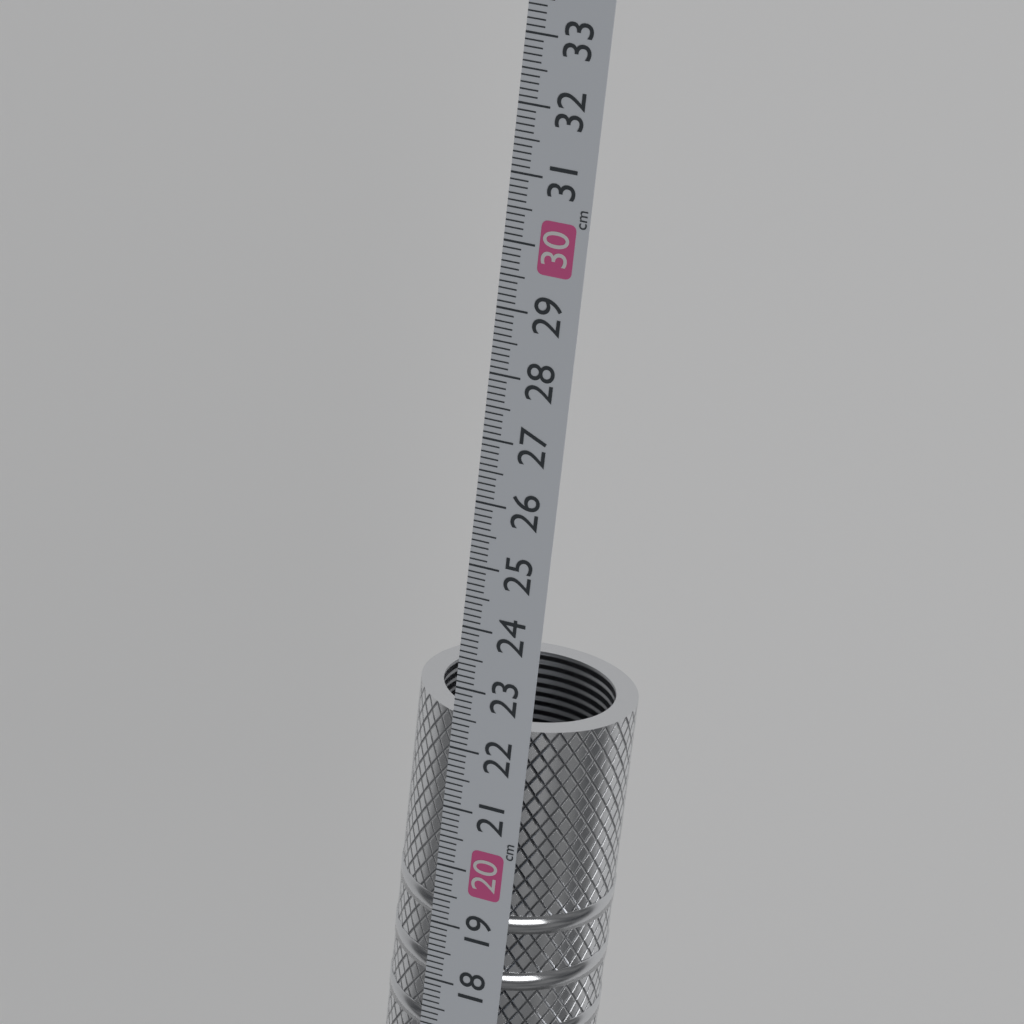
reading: 22.5 cm
